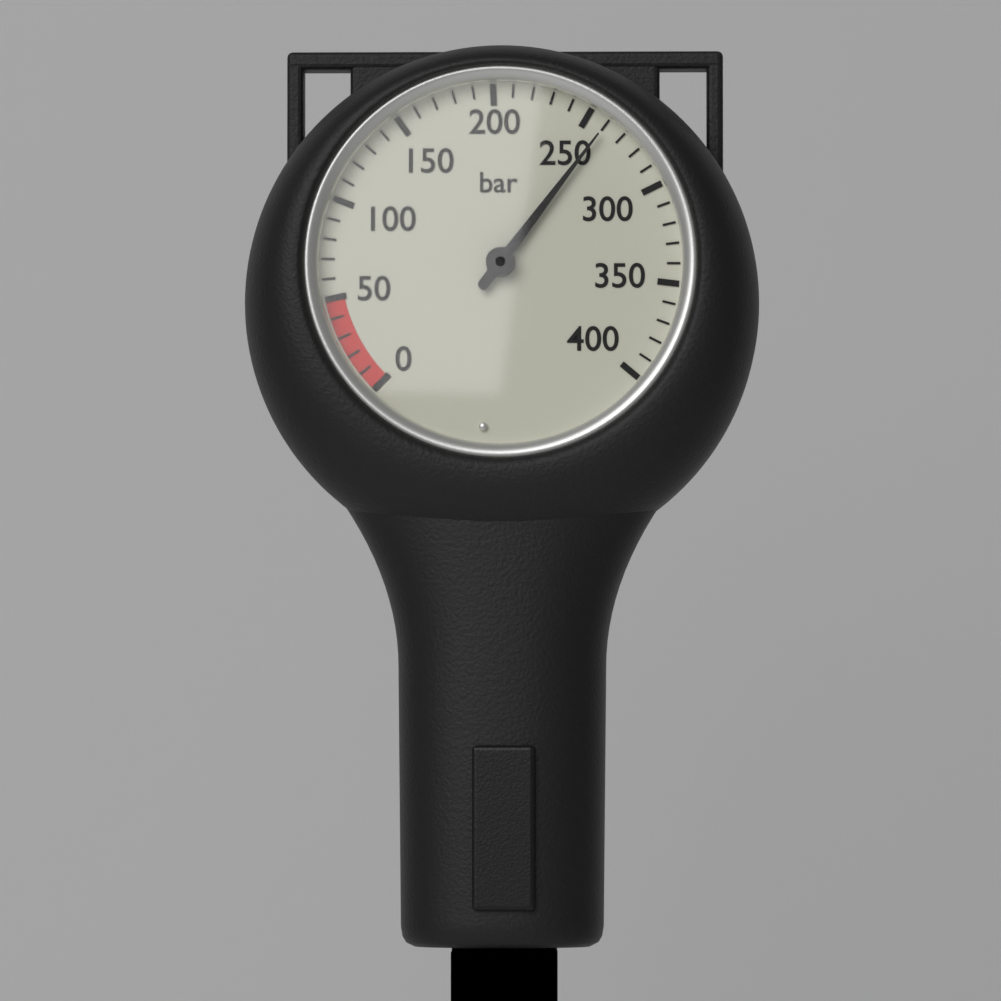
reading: 260 bar
